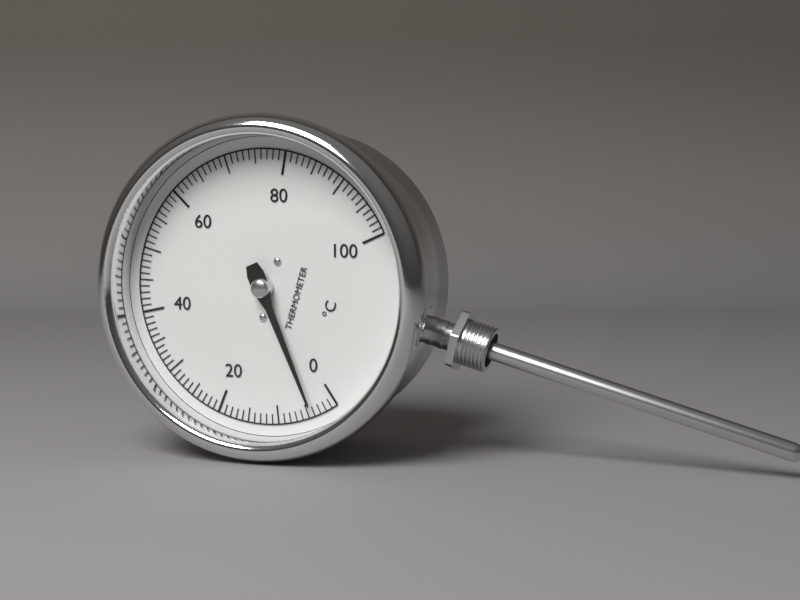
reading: 4 °C
